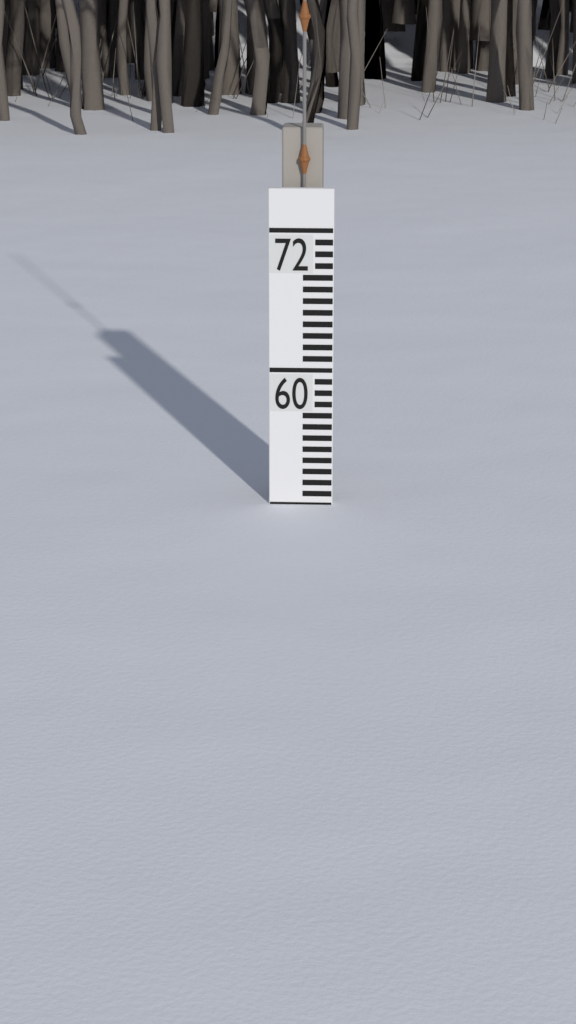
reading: 48 (no unit)
